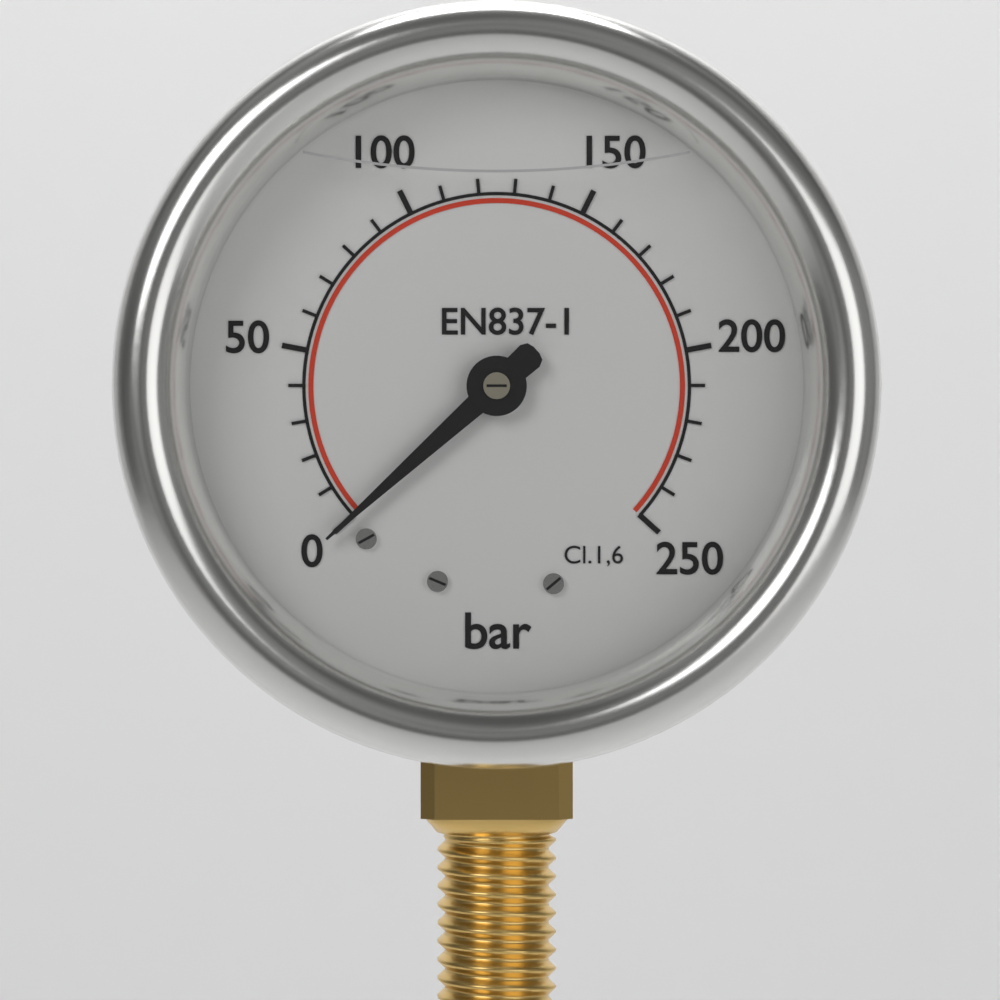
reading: 0 bar
